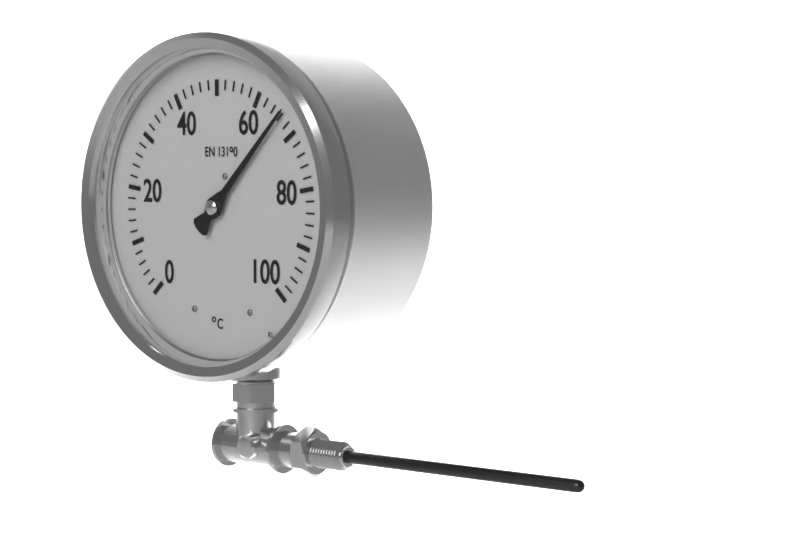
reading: 66 °C
